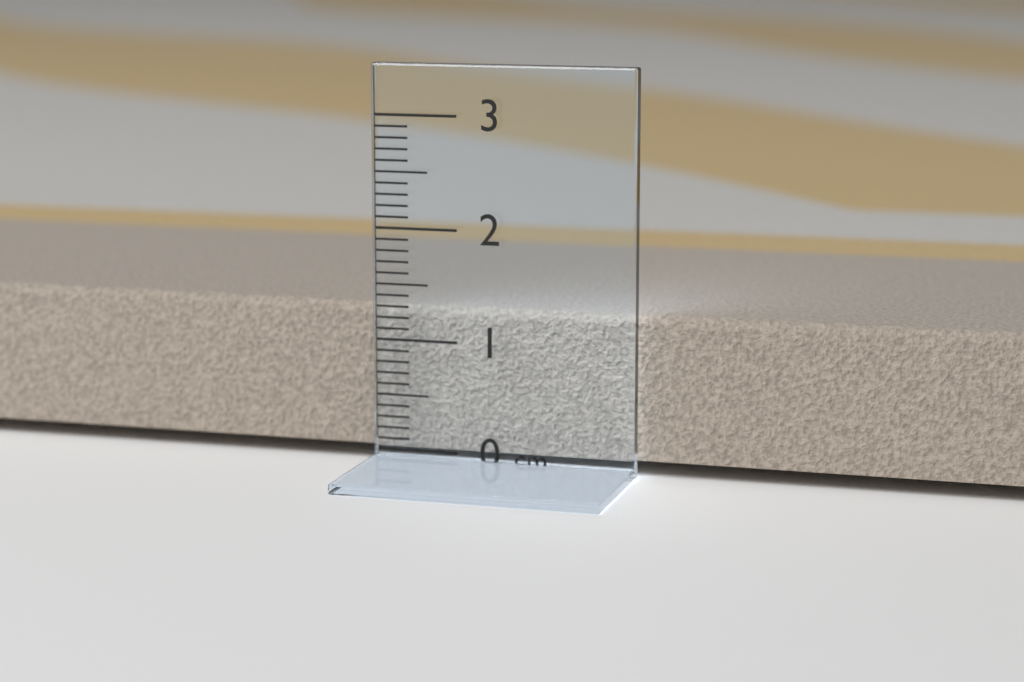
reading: 1.3 cm
